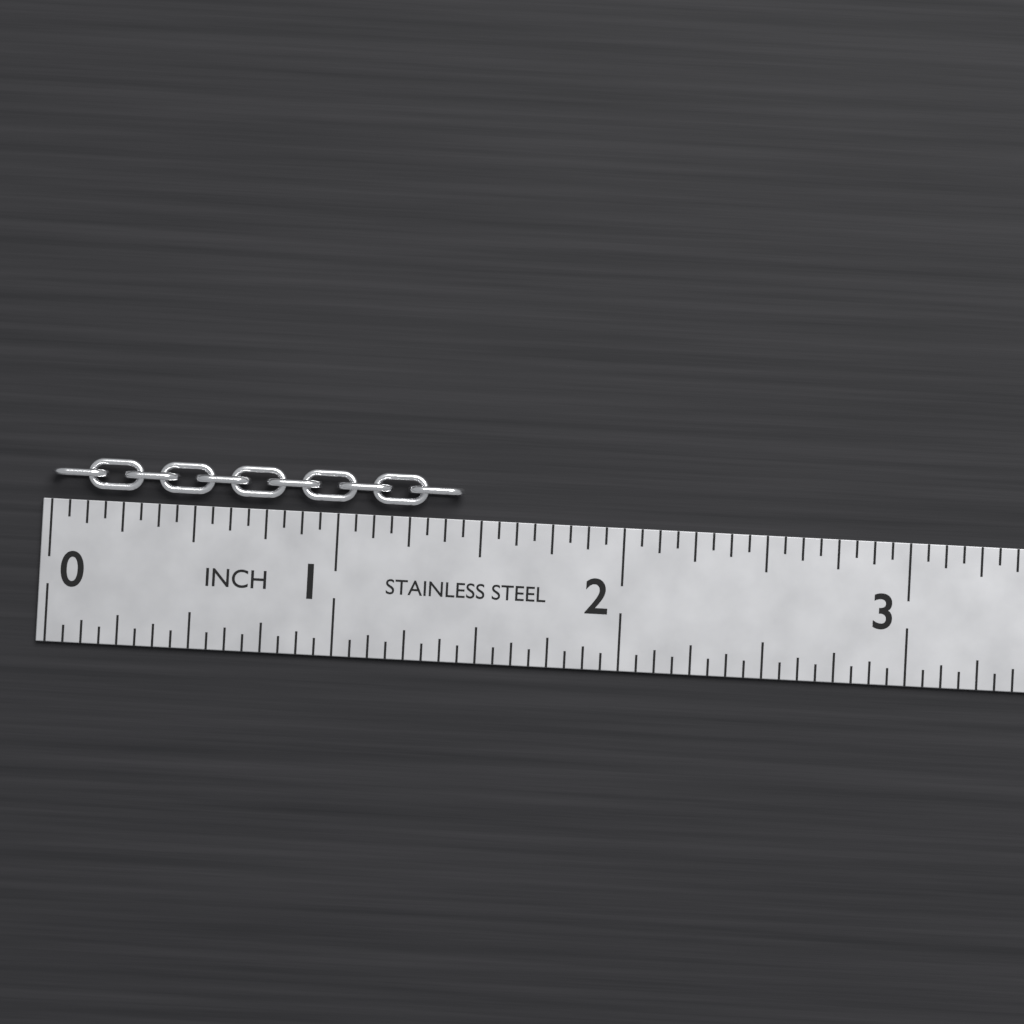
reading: 1.4375 in
